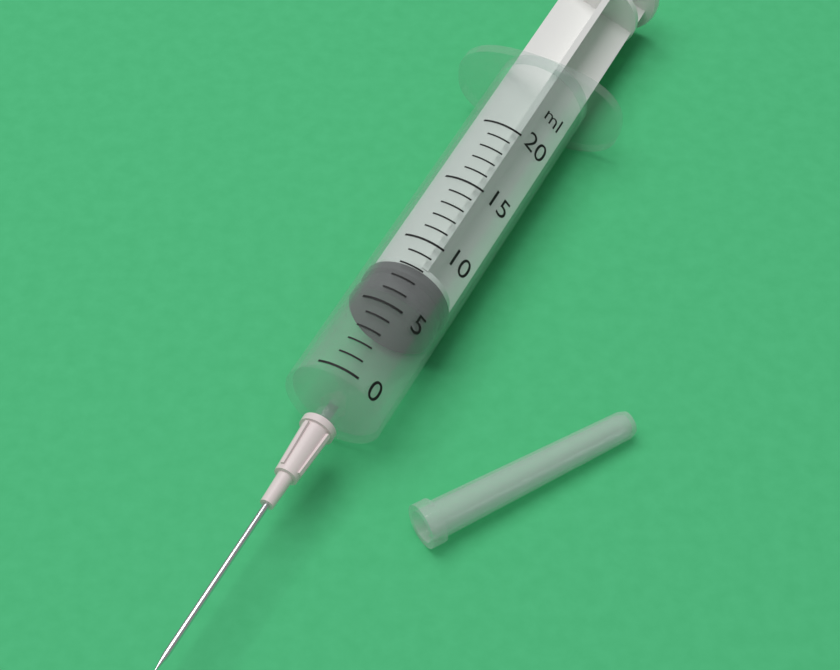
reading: 6 ml
